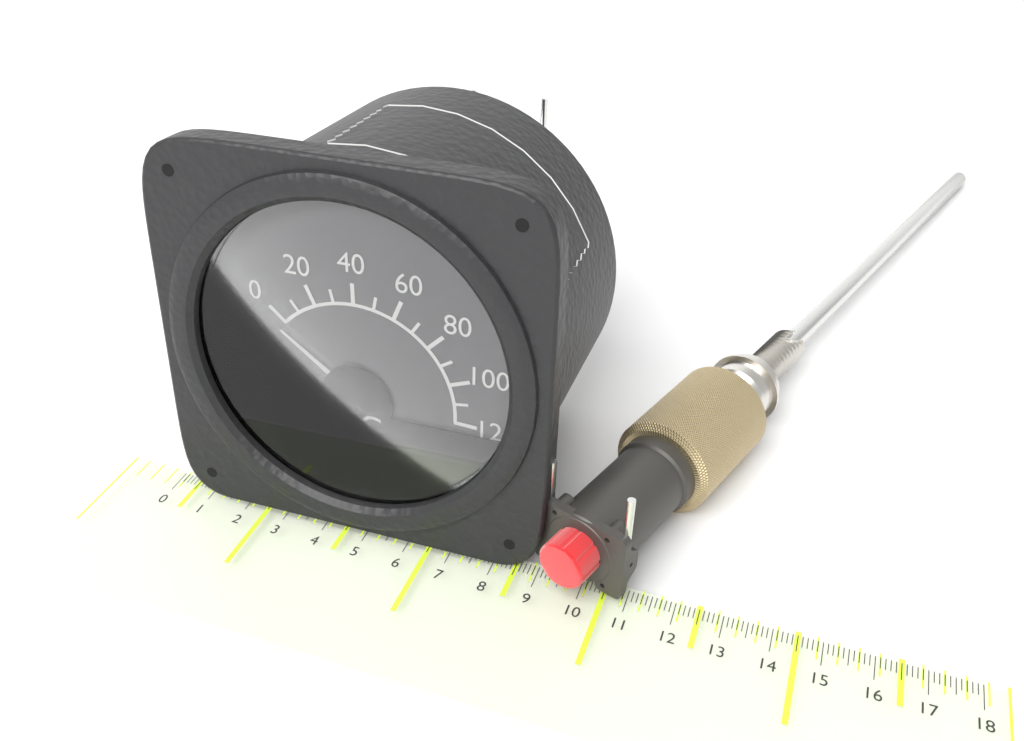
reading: -5 °C
